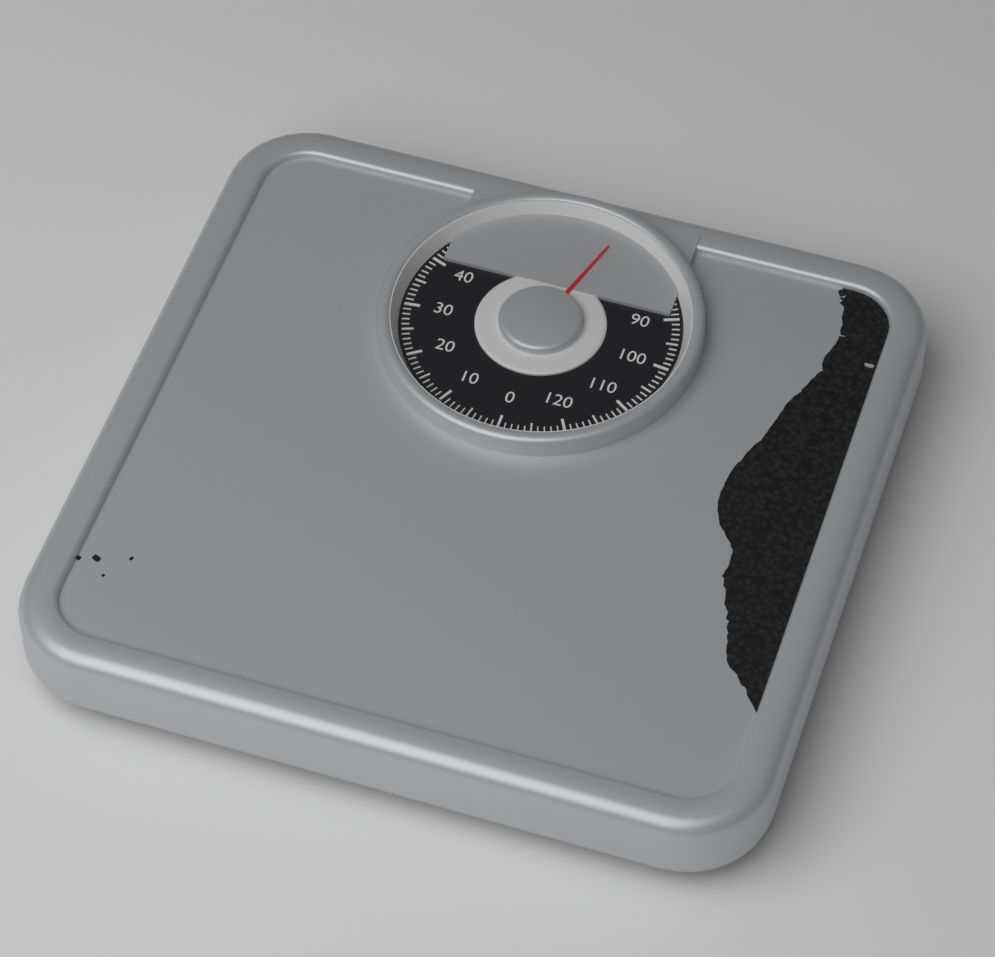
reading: 71 kg
